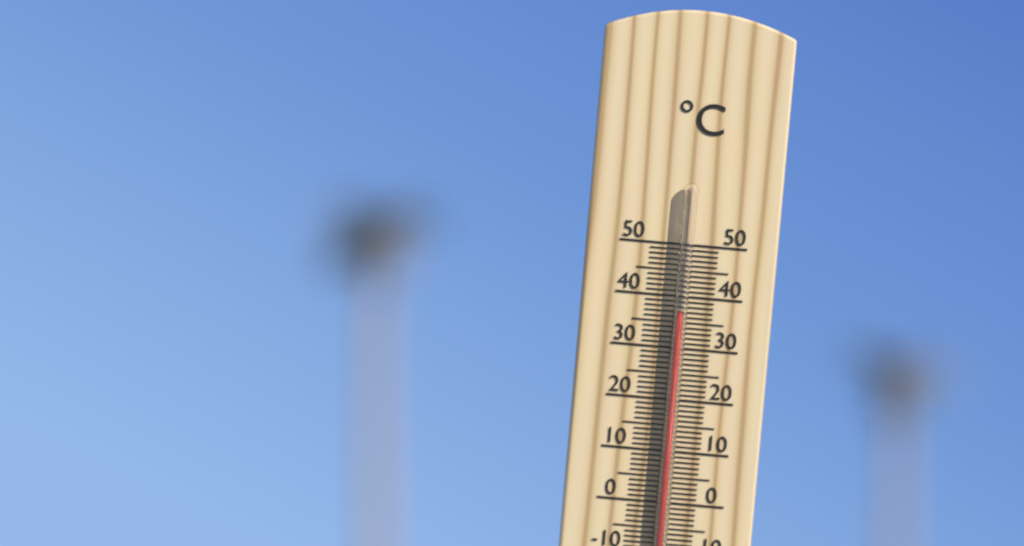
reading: 37 °C
